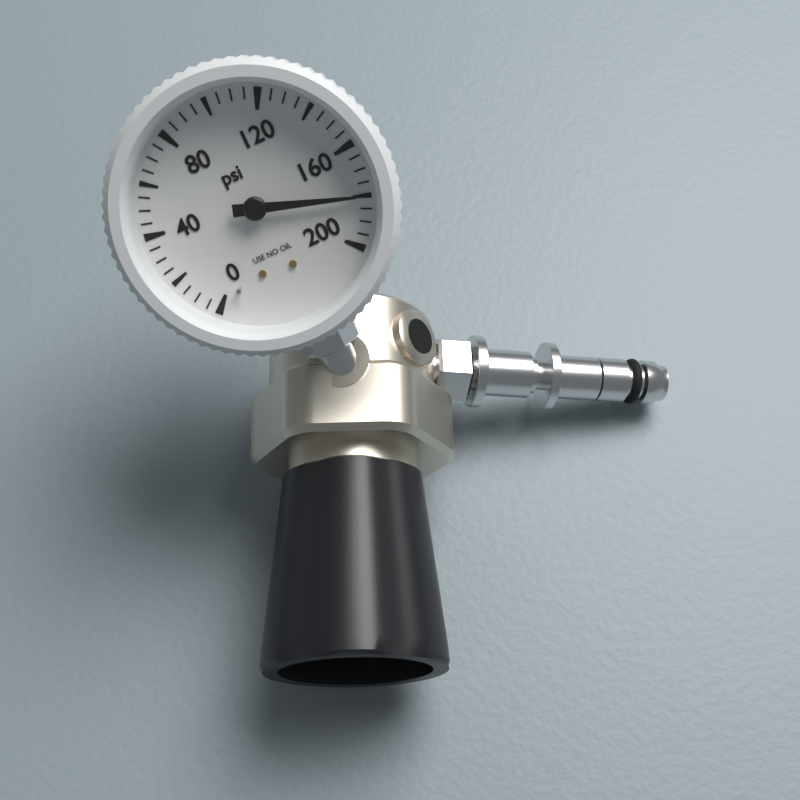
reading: 180 psi
